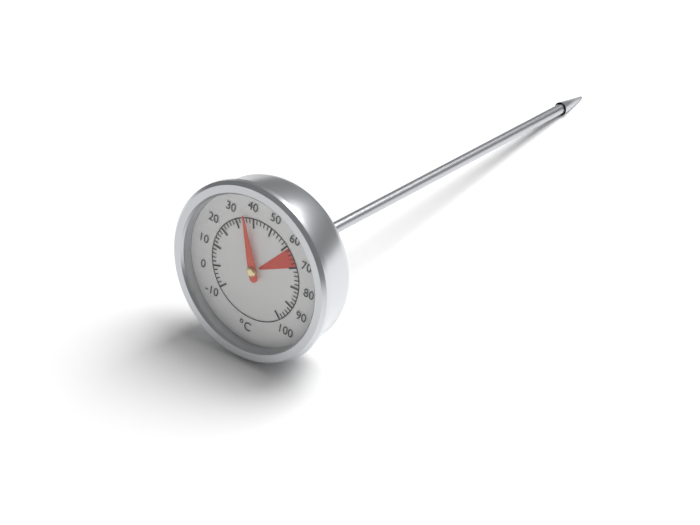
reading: 36 °C
